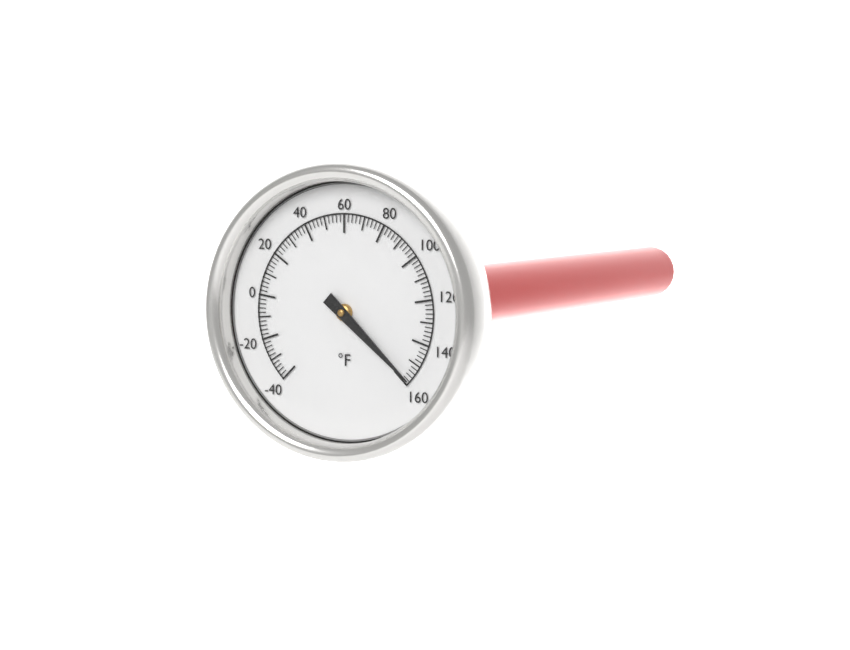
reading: 158 °F
